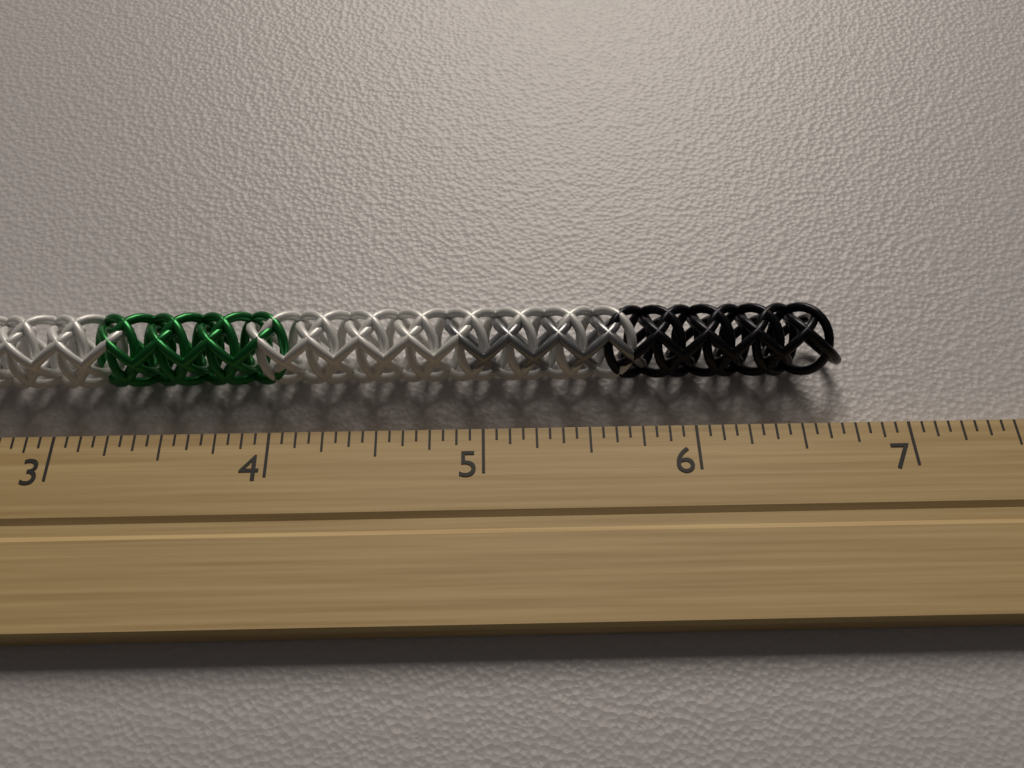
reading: 6.7500 inch
